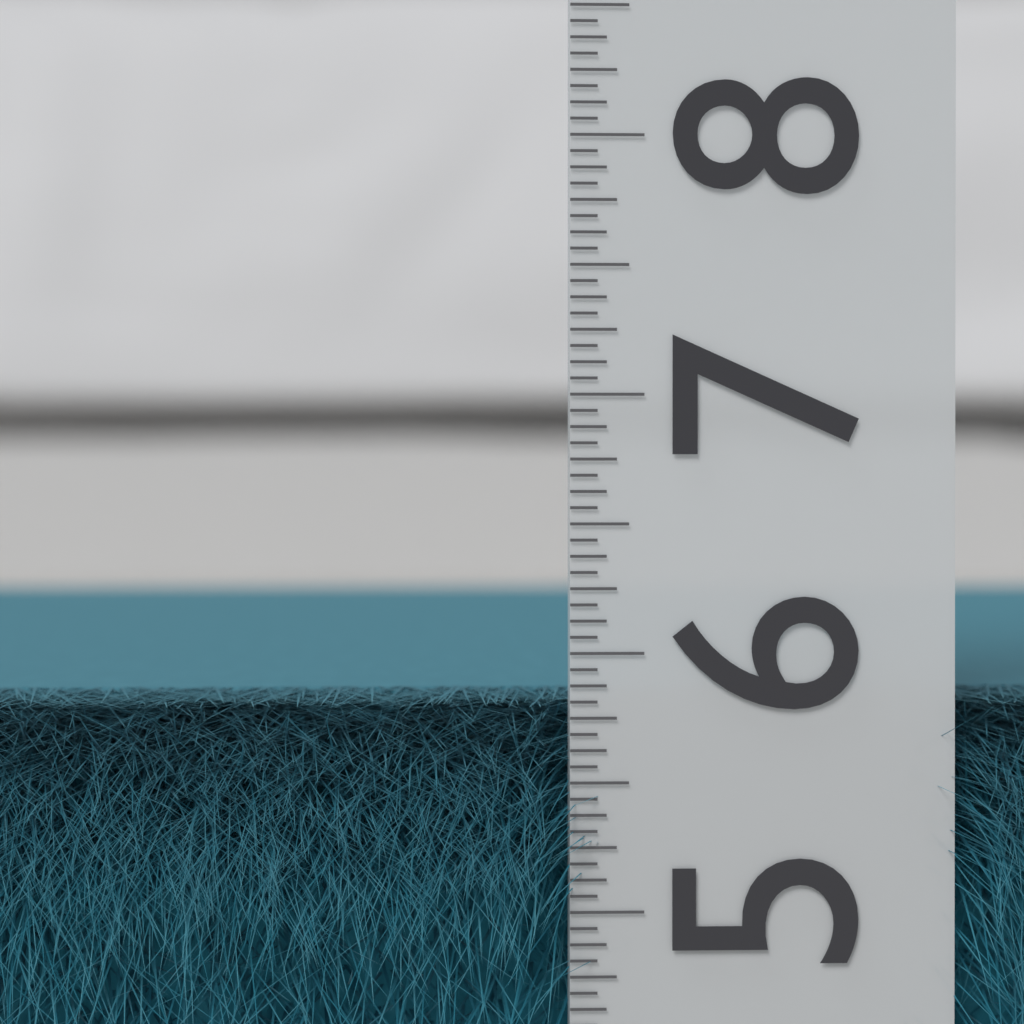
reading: 5.8125 (no unit)
